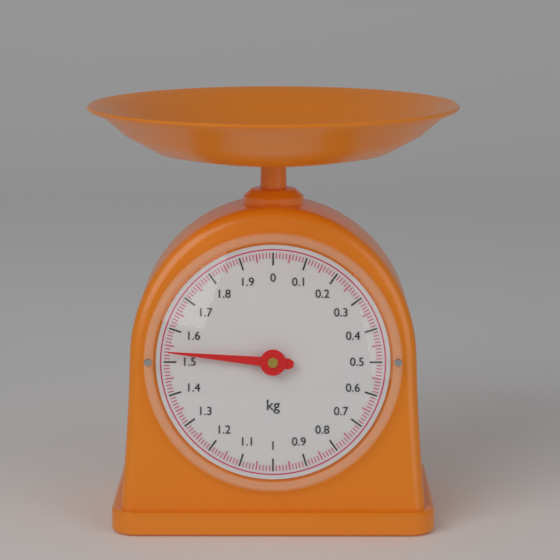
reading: 1.53 kg
